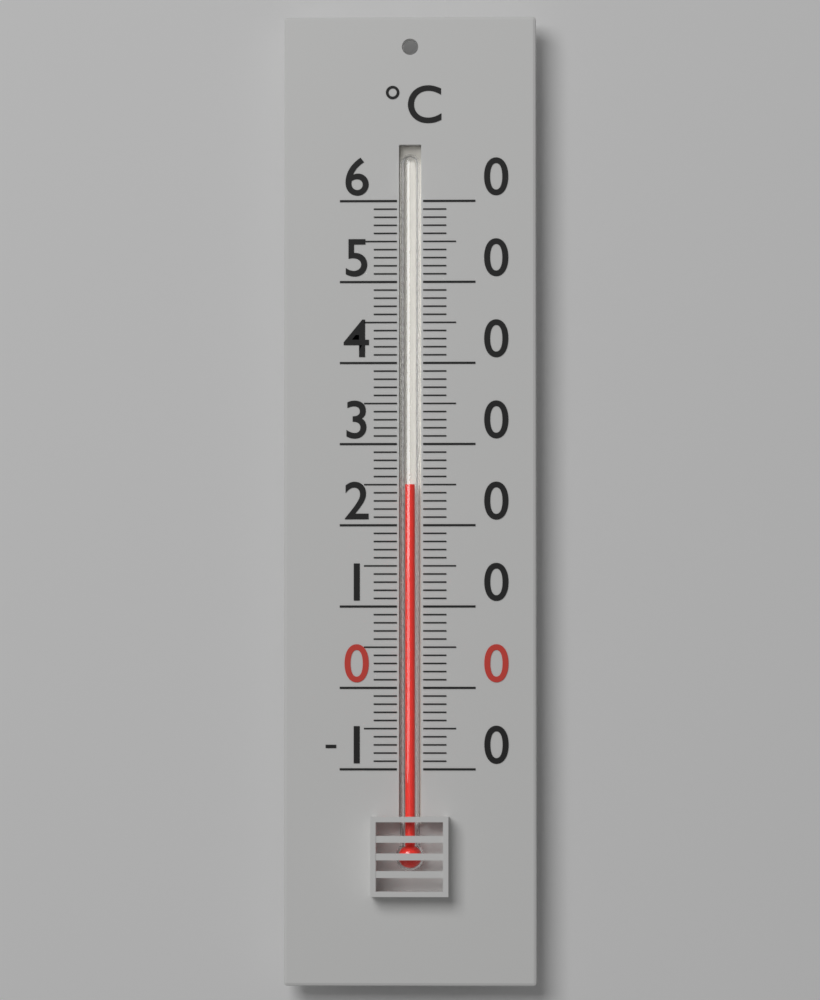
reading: 25 °C
